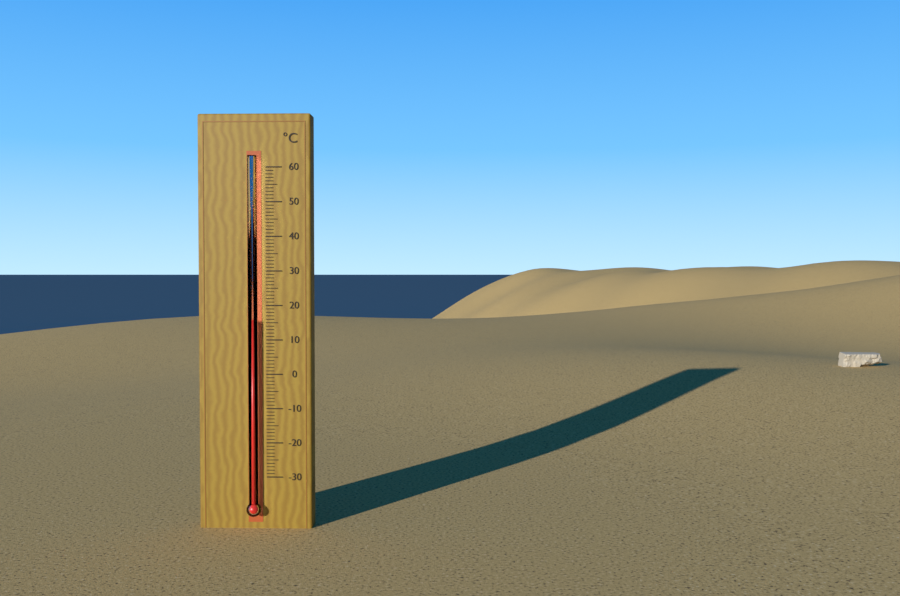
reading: 16 °C
